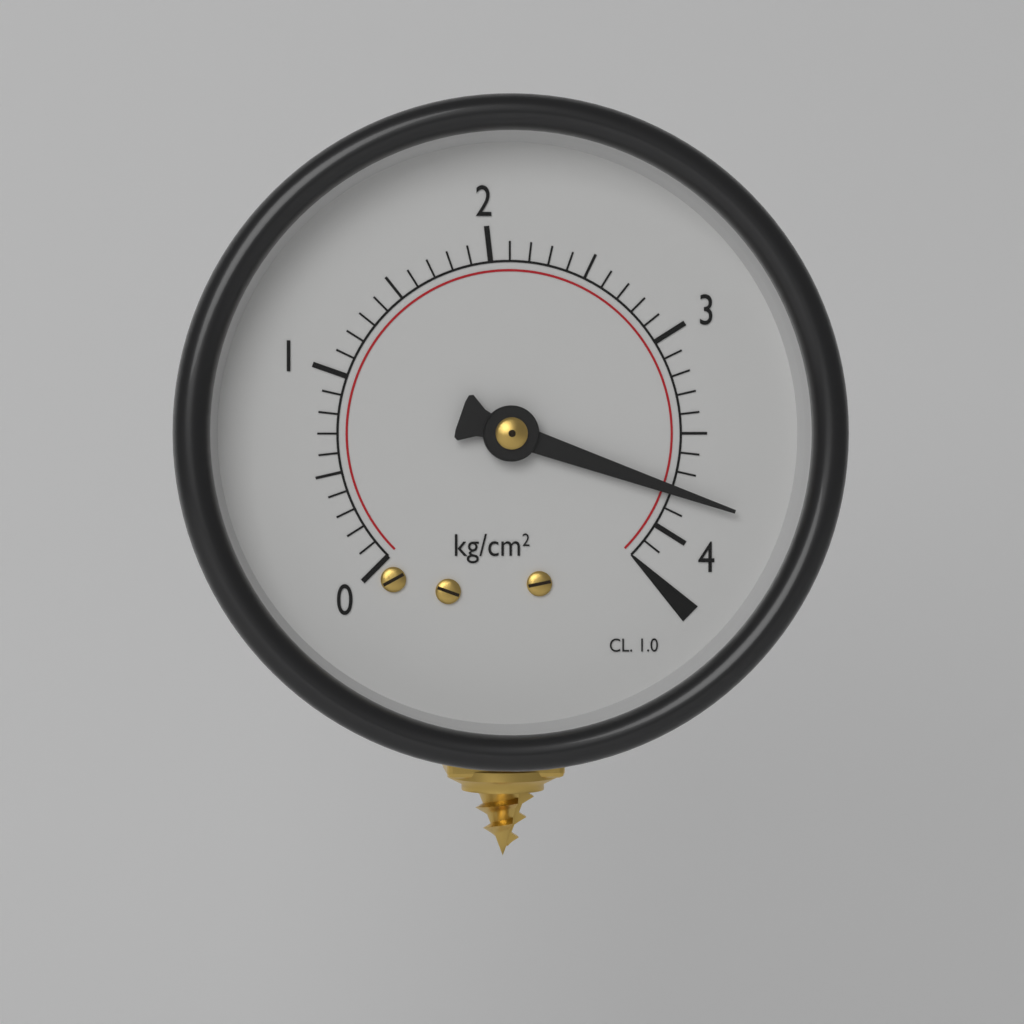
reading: 3.8 kg/cm²
